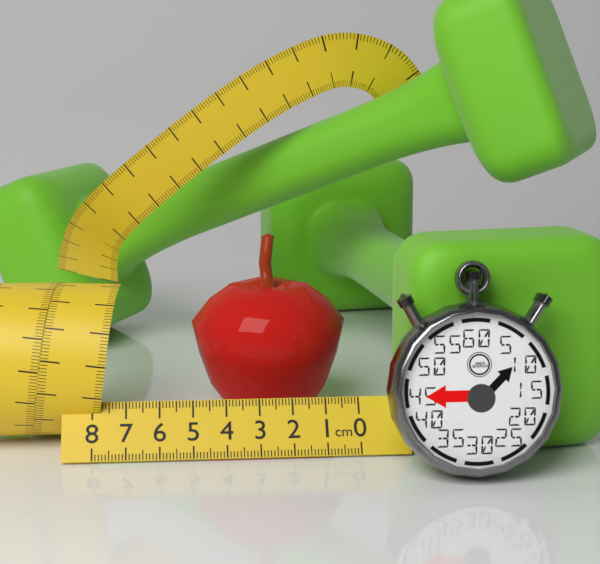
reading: 5.0 cm
